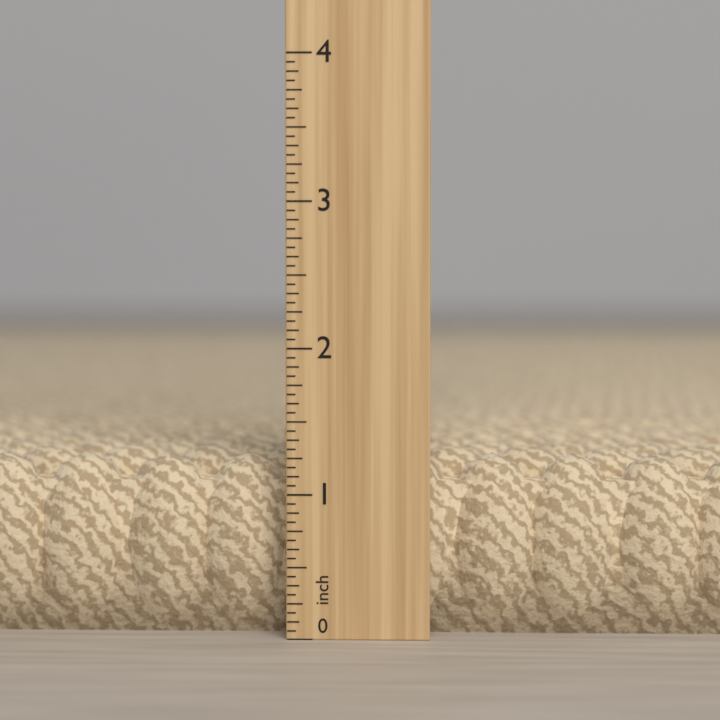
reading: 1.2500 in
